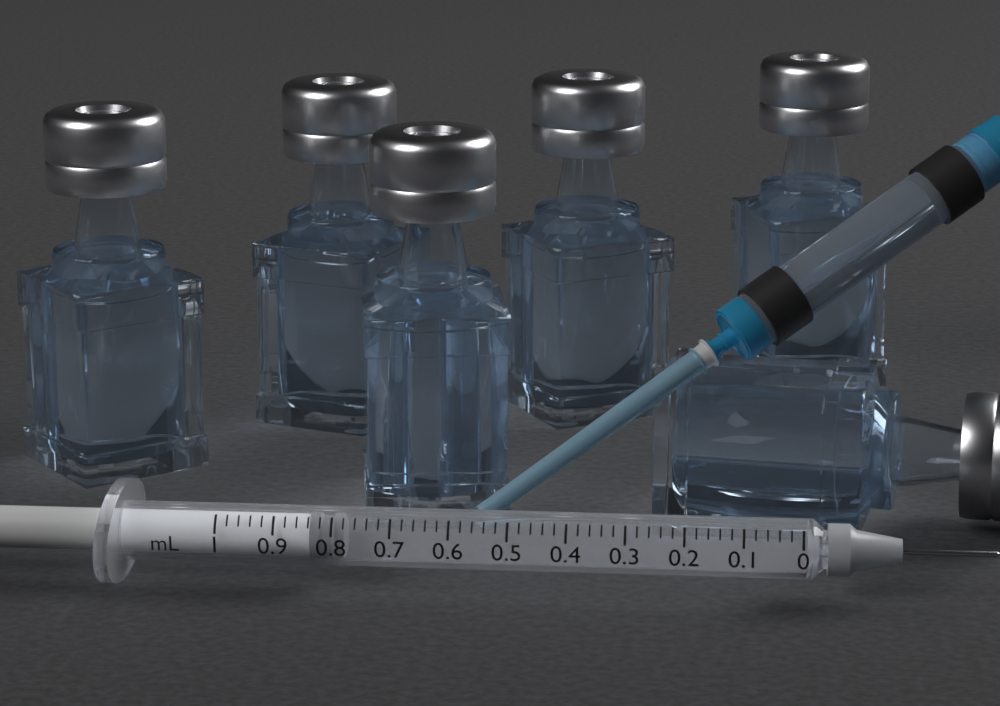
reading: 0.78 mL
